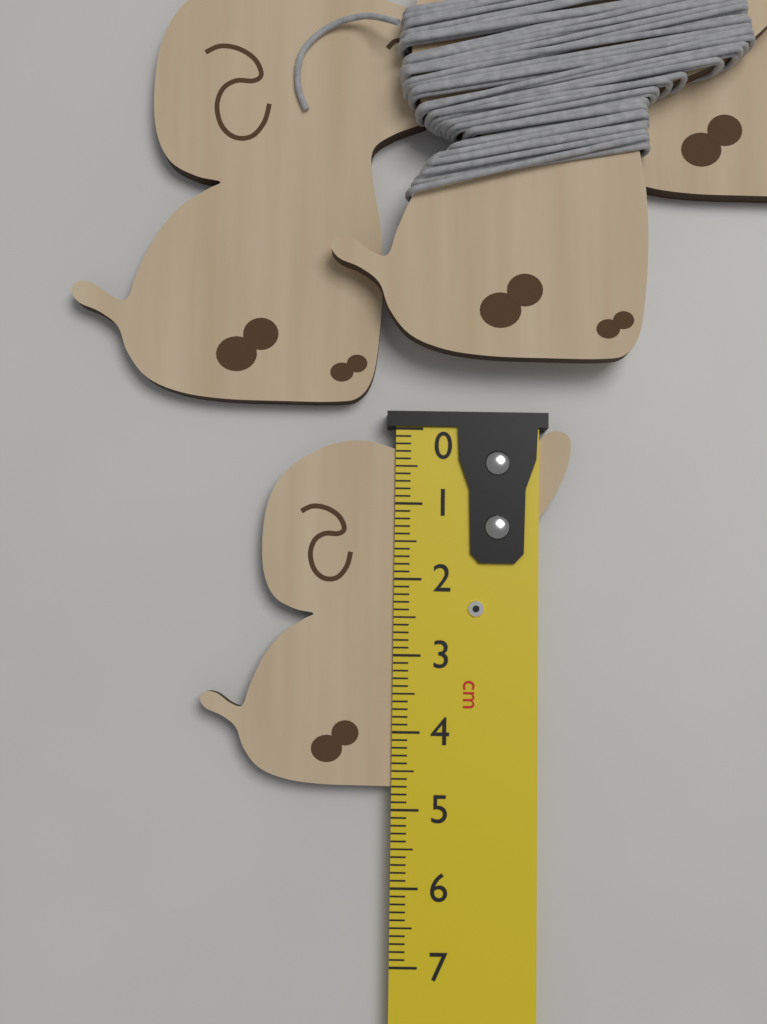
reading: 4.7 cm
